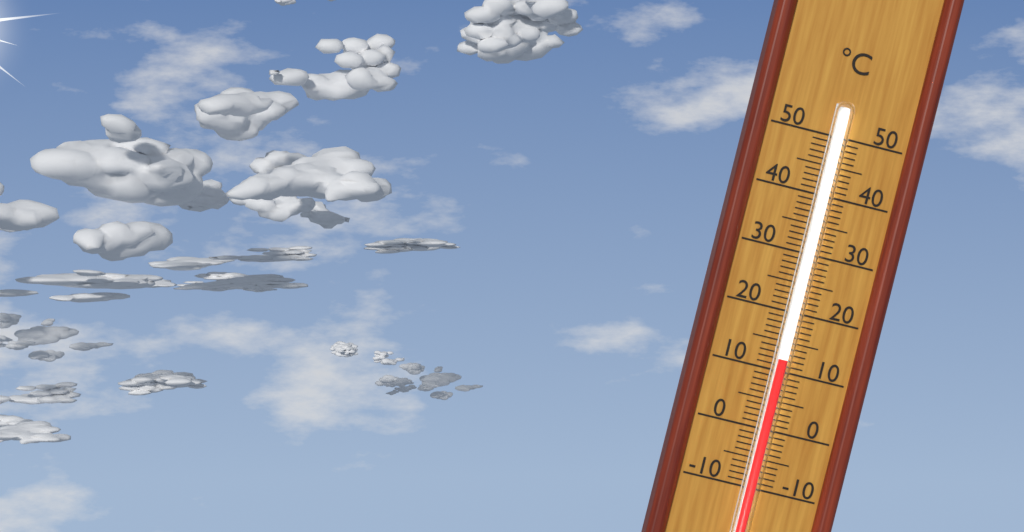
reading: 12 °C
